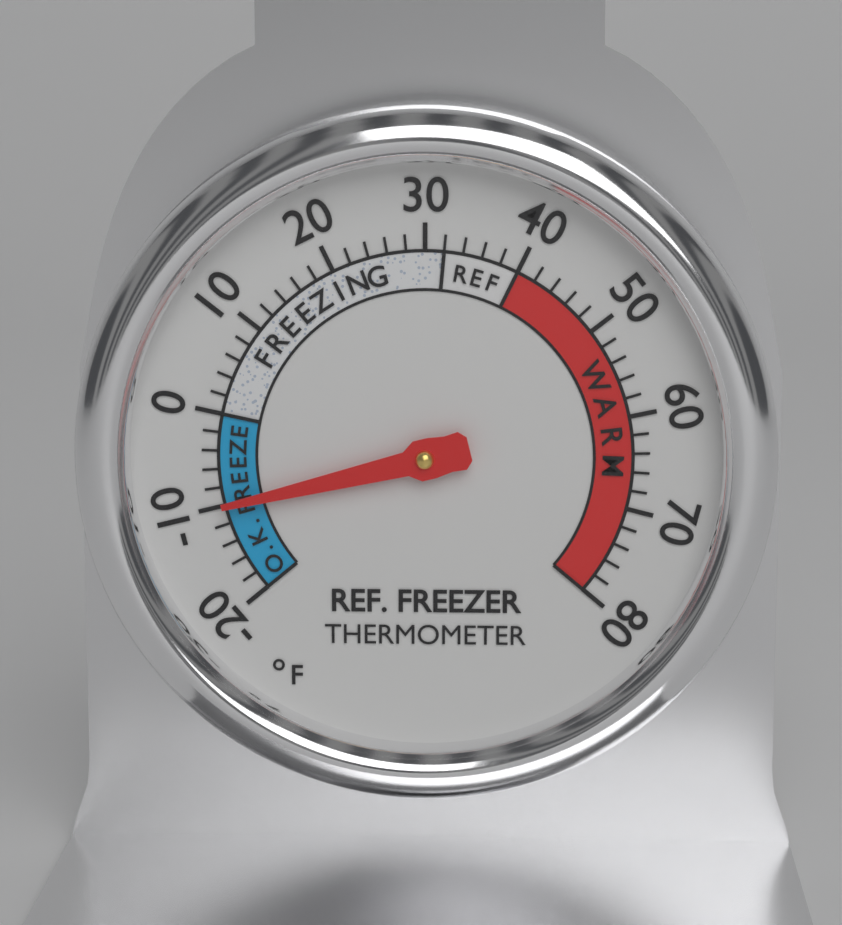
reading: -10 °F
